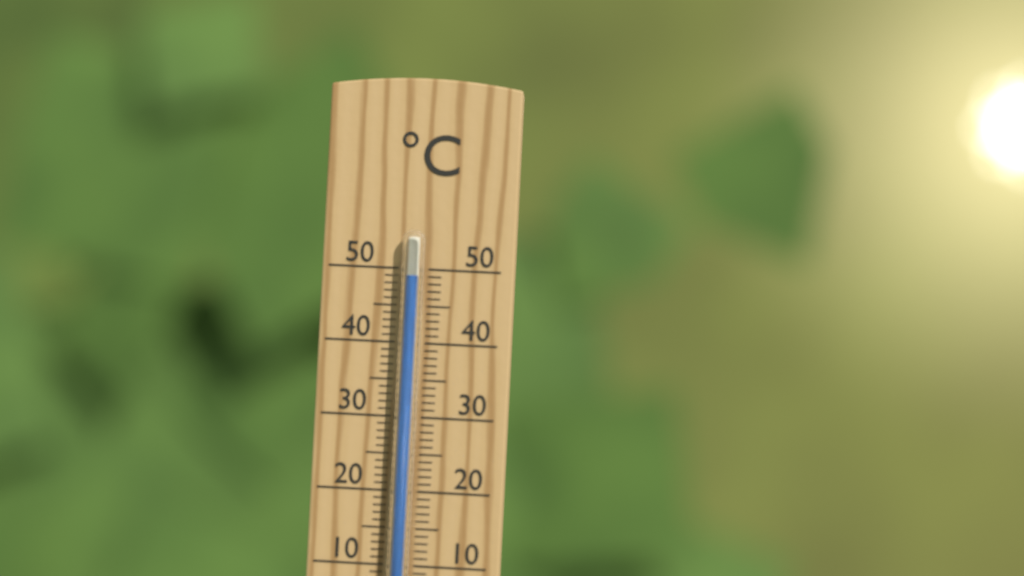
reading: 49 °C
